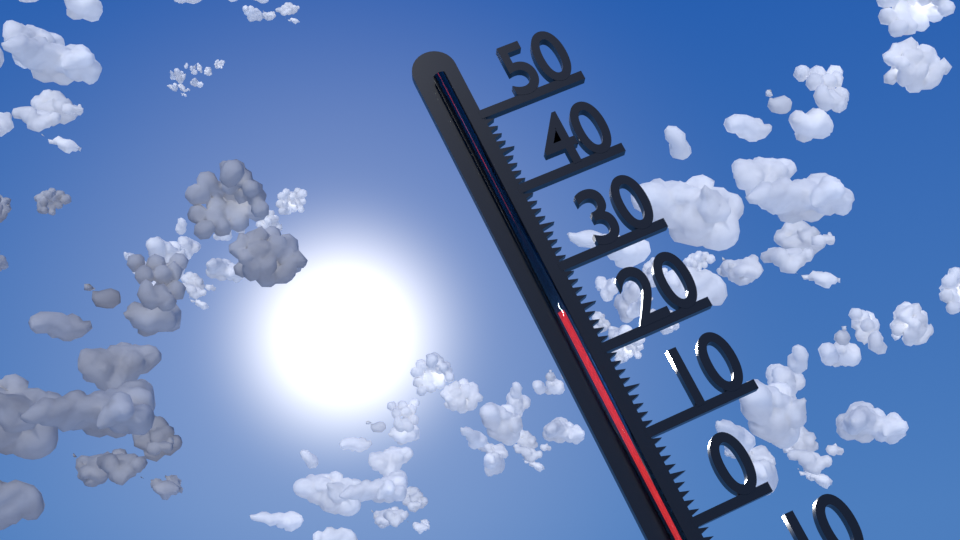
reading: 25 °C
